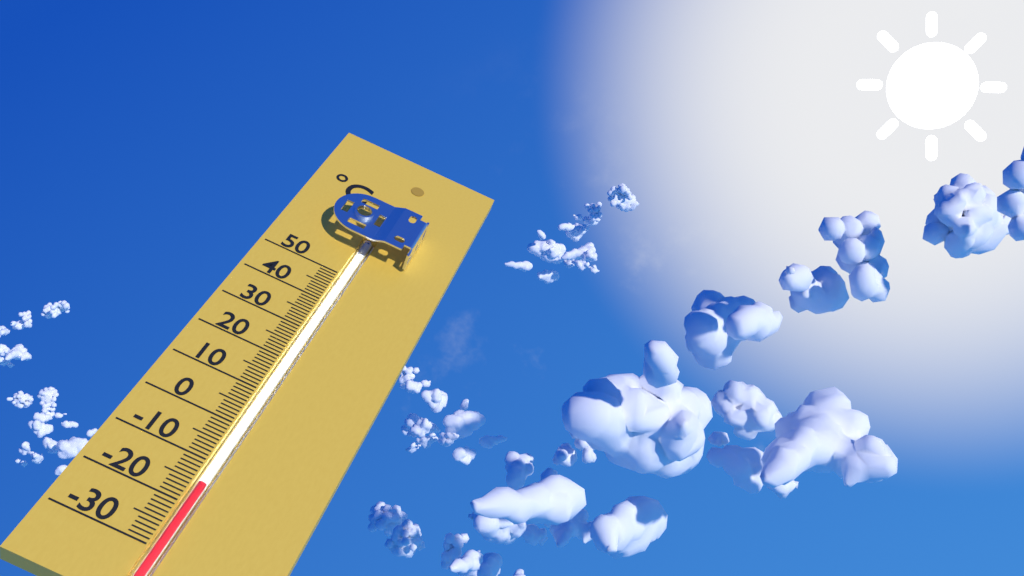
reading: -15 °C
